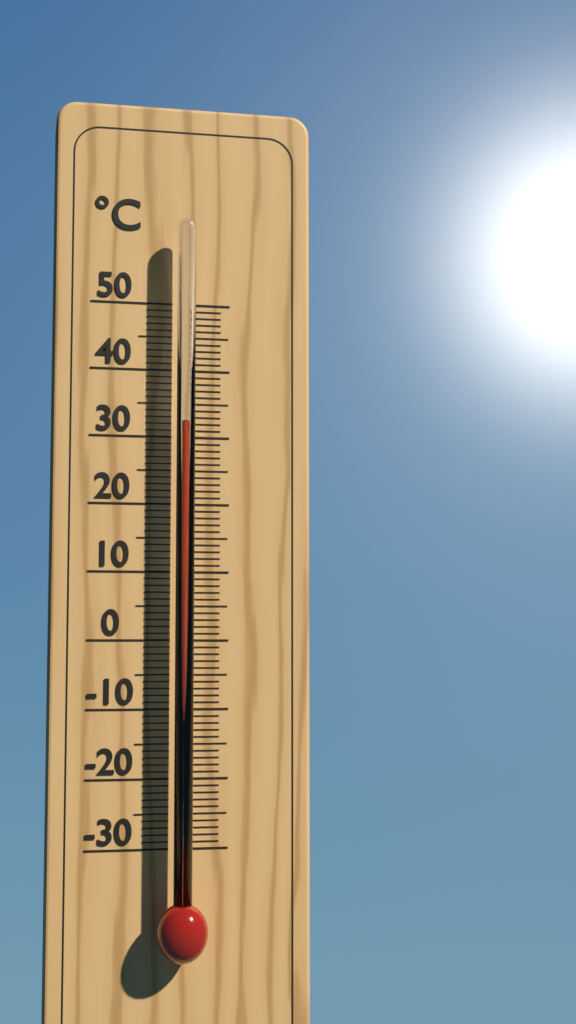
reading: 32 °C
